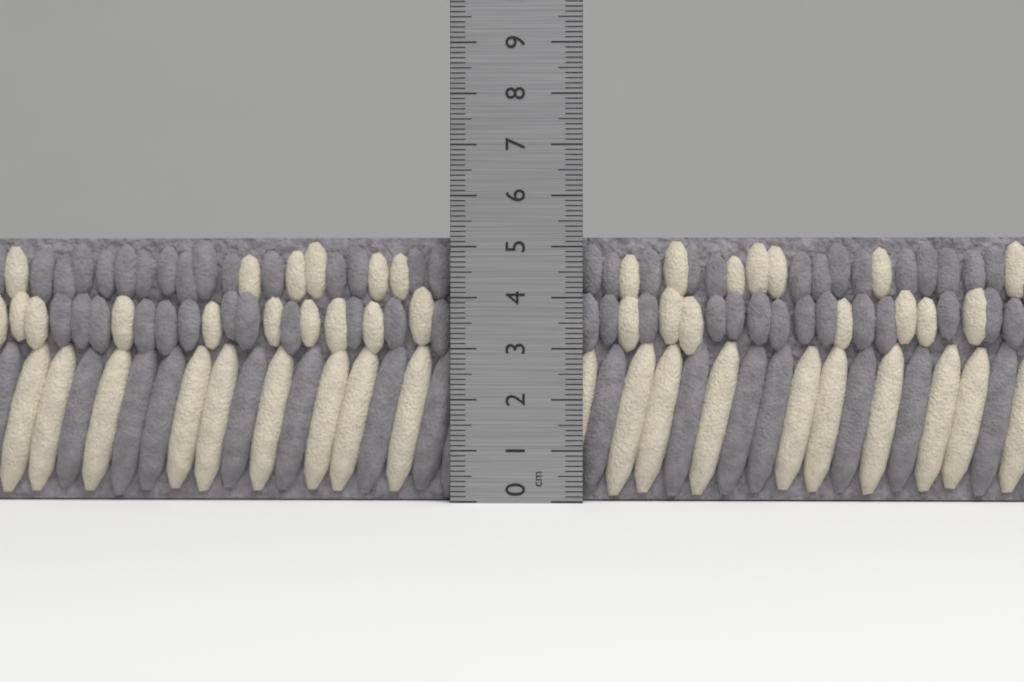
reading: 5.2 cm
